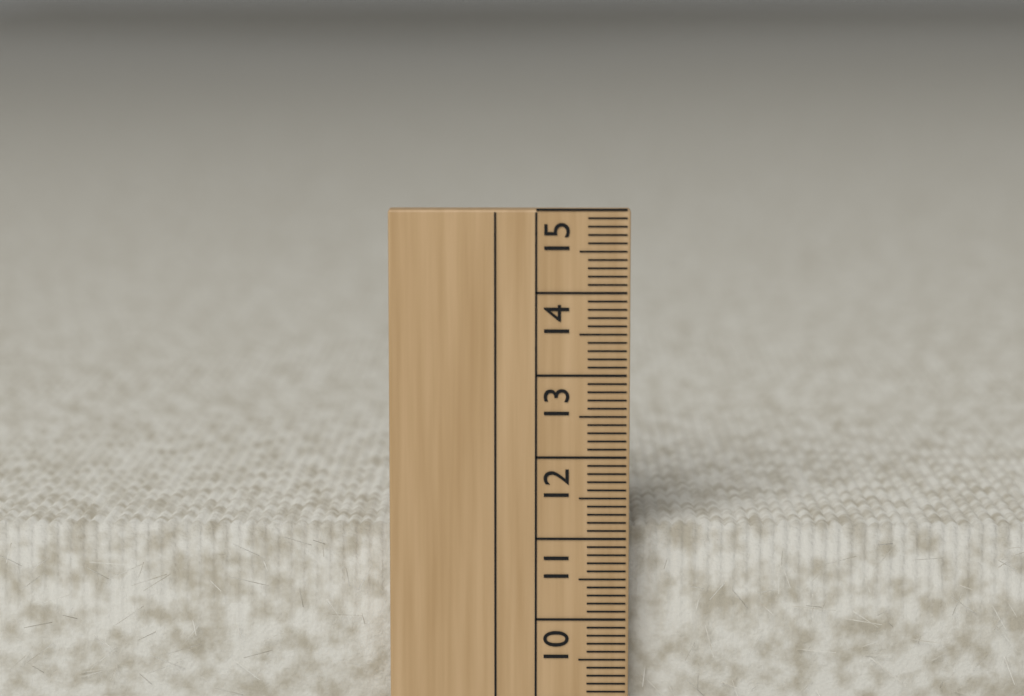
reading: 11.1 cm
